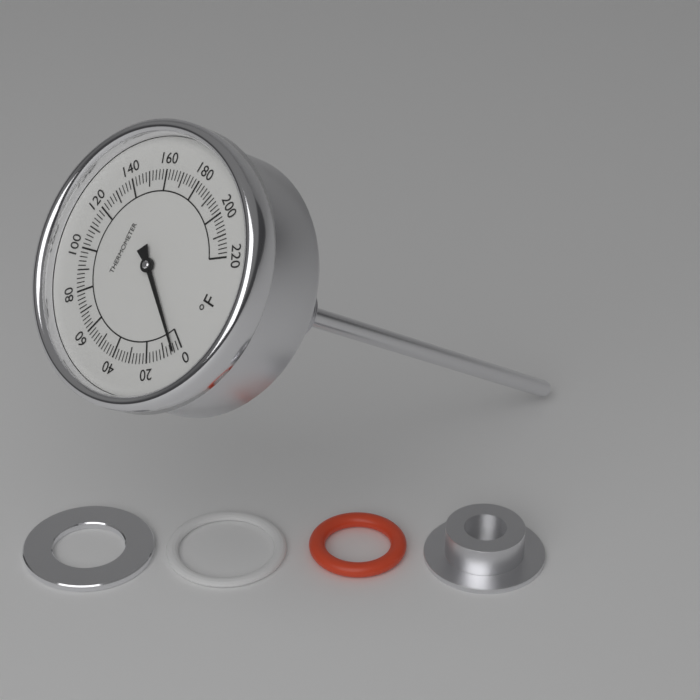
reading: 4 °F
